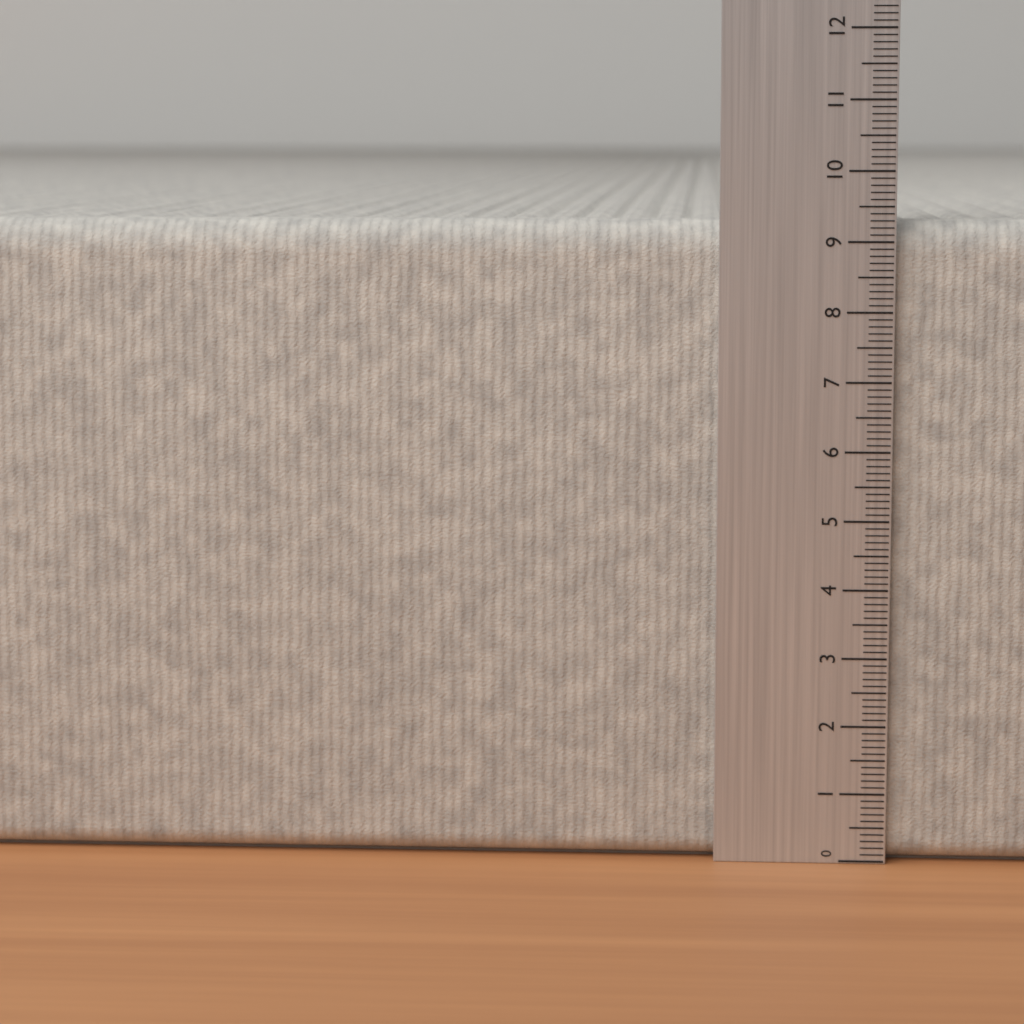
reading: 9.3 (no unit)
